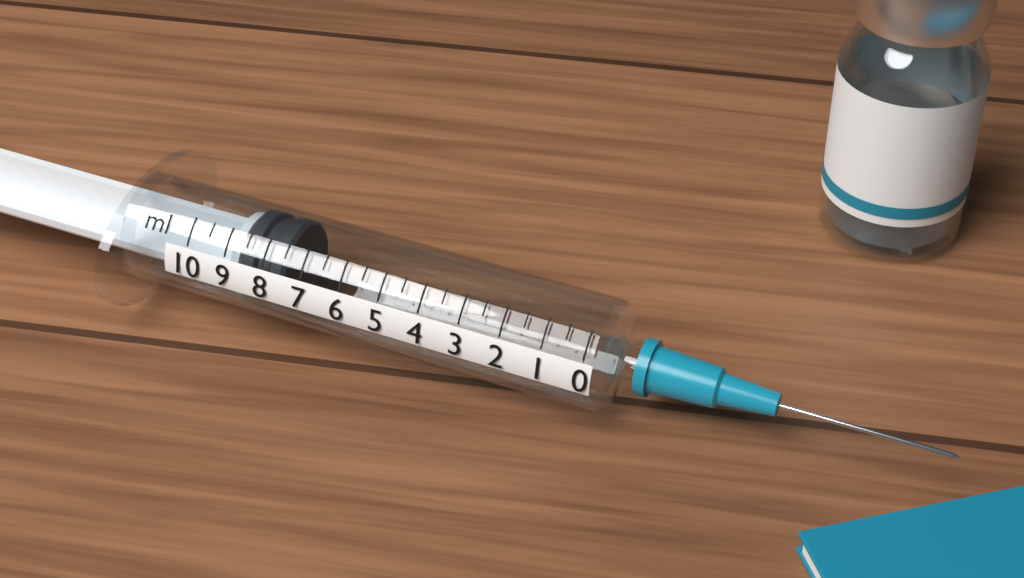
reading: 7.5 ml
